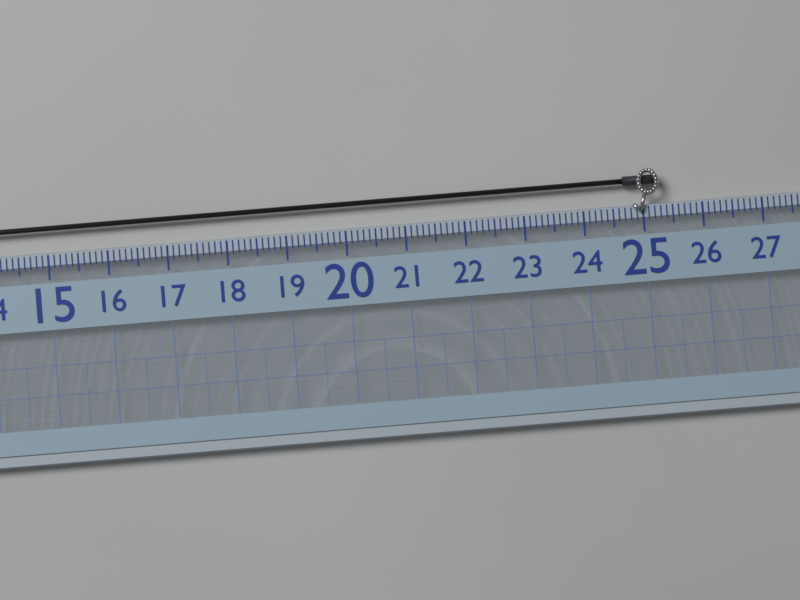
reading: 25.3 (no unit)
